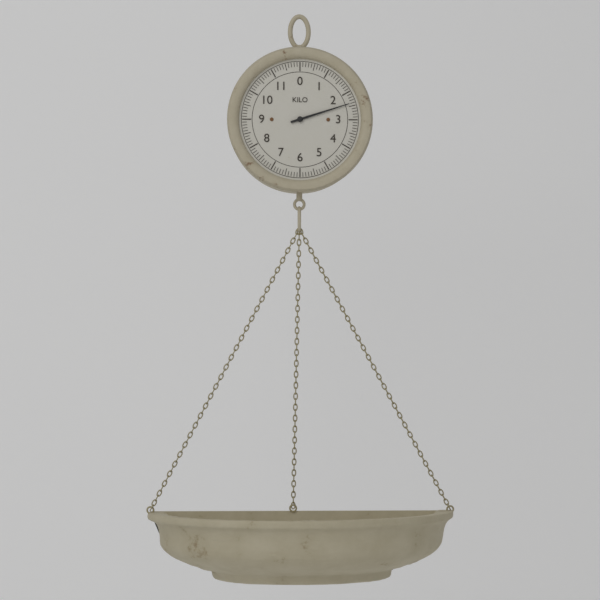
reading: 2.4 kg
